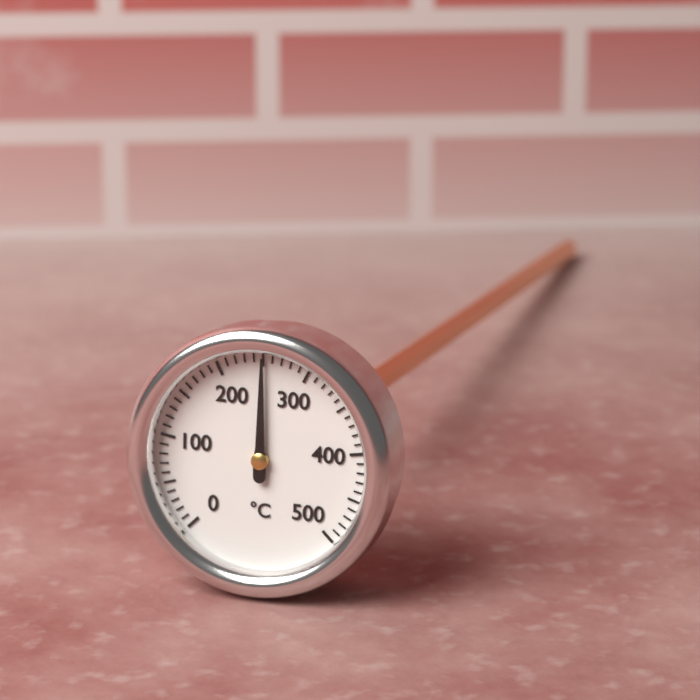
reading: 250 °C
